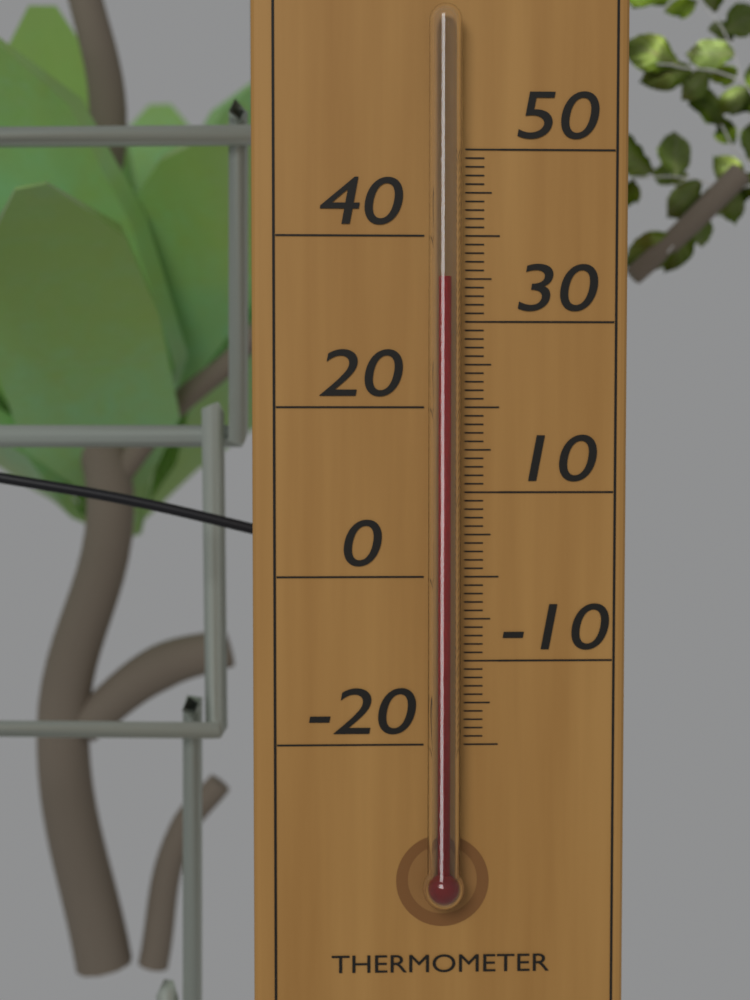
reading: 35 °C
